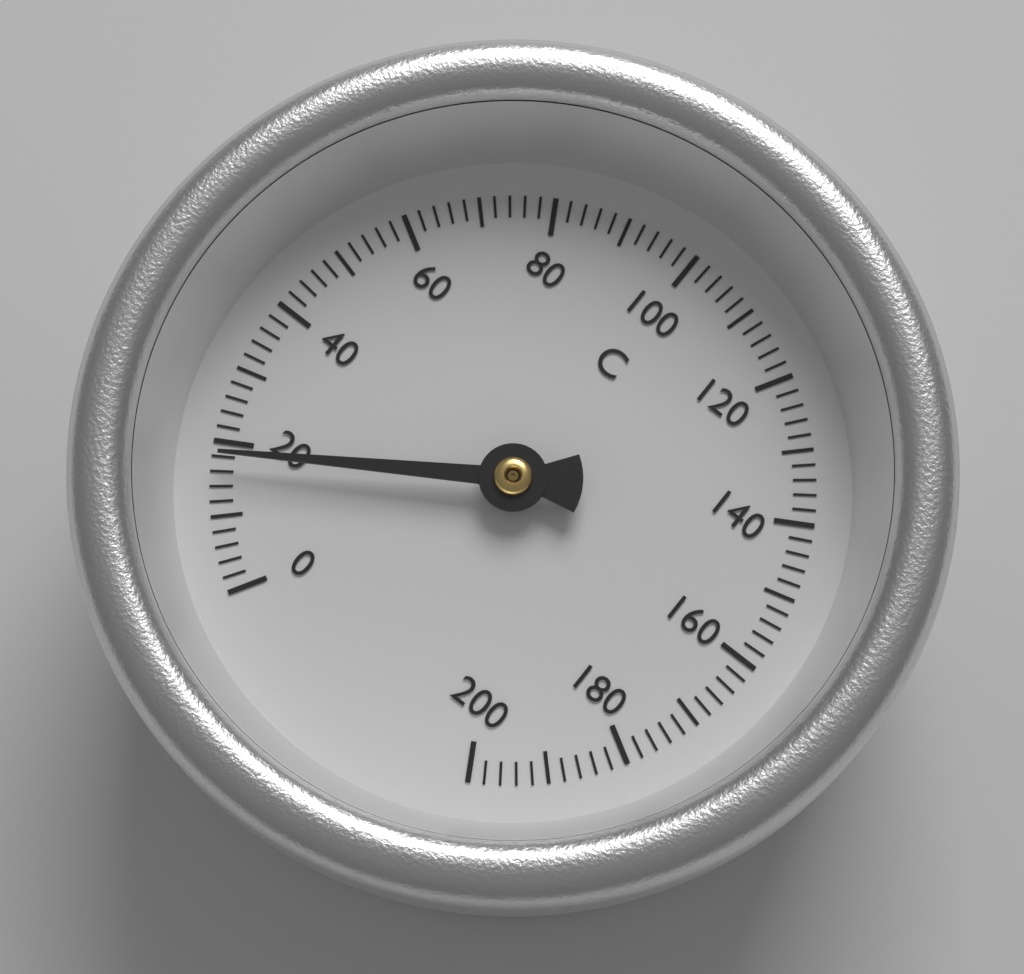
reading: 18 °C
